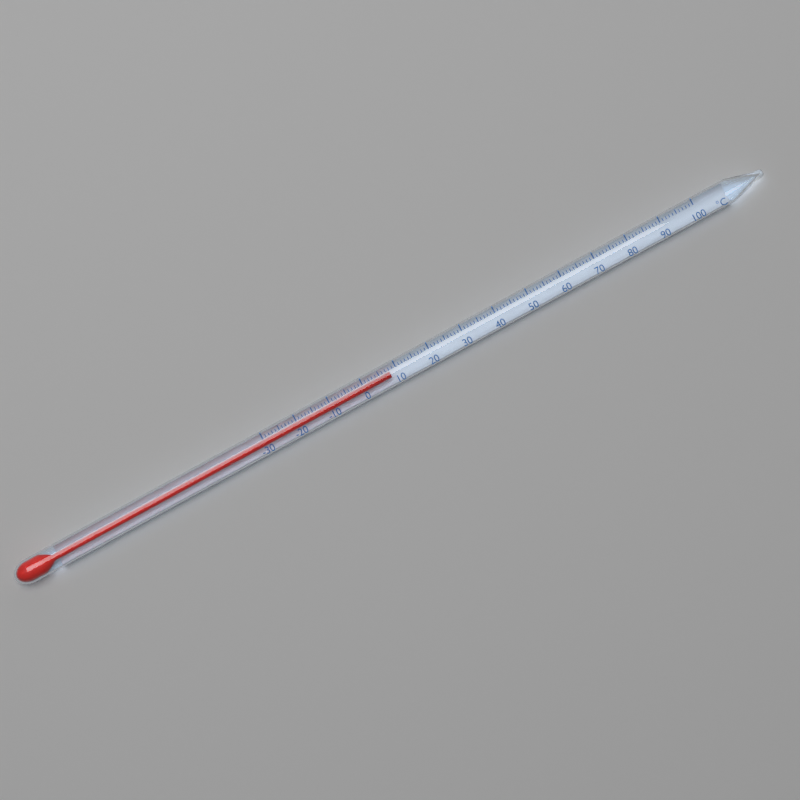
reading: 8 °C
